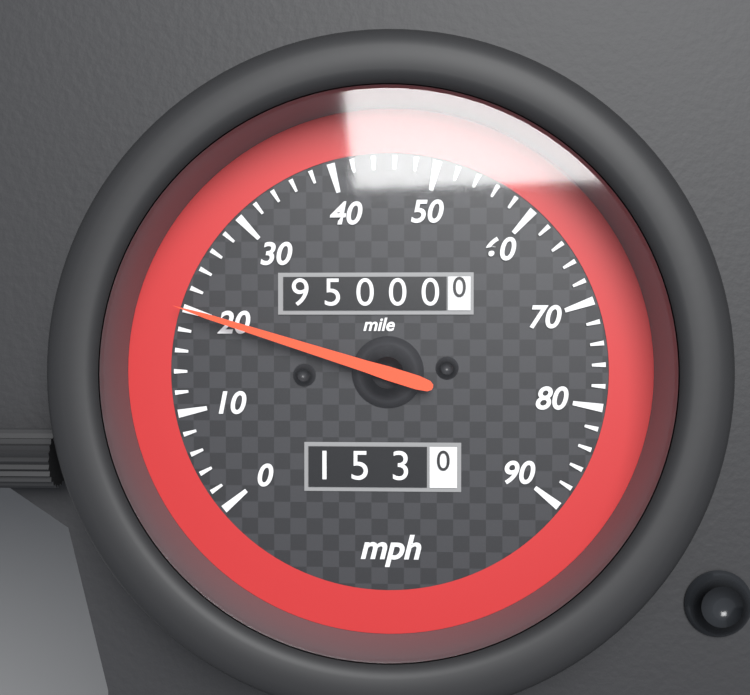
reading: 20 mph
